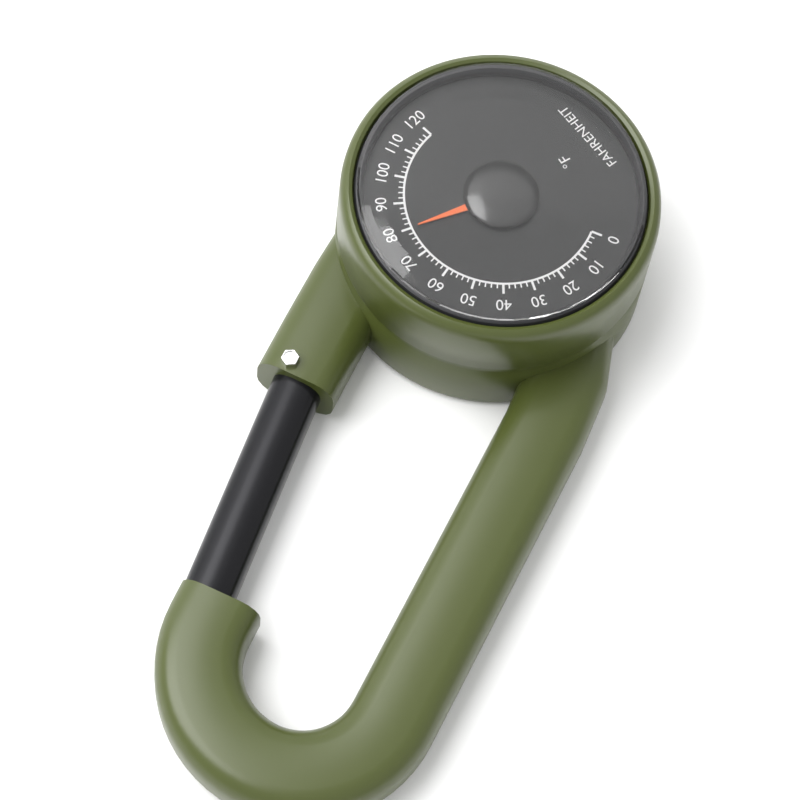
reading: 80 °F
